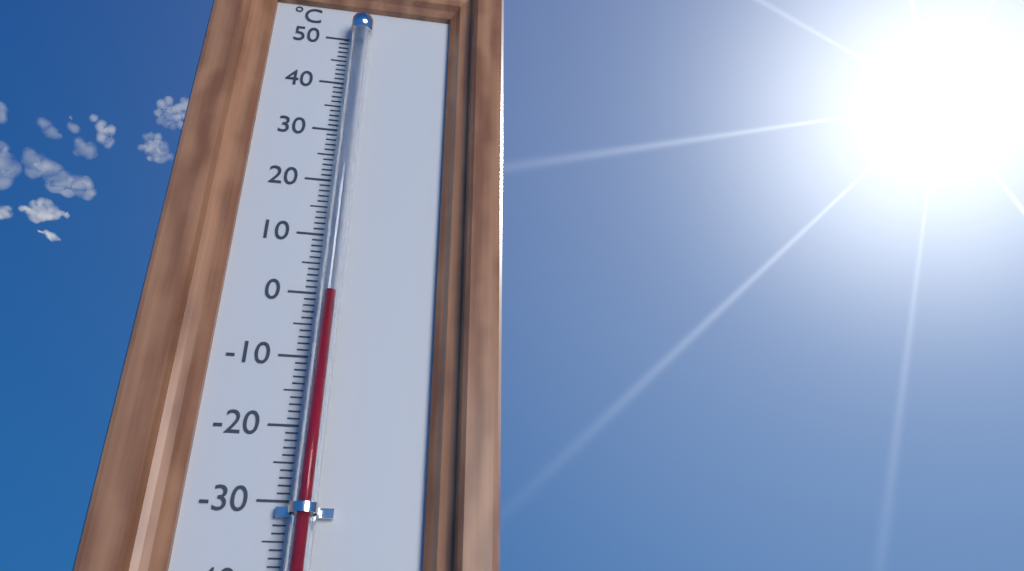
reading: -1 °C
